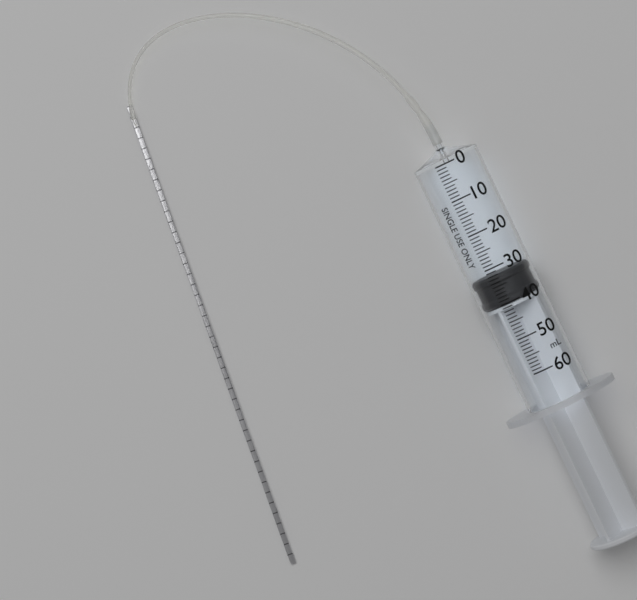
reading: 32 ml
